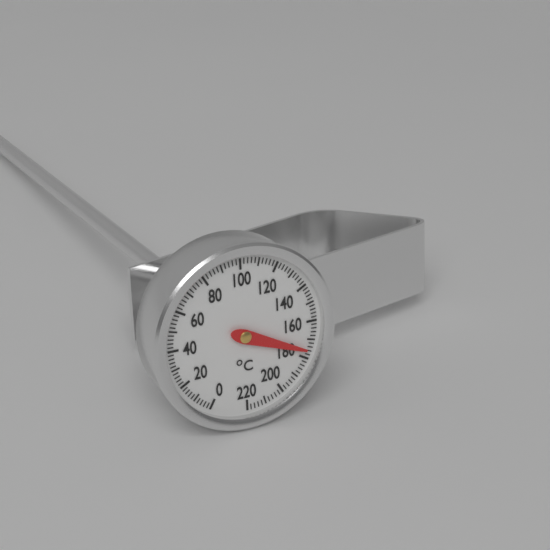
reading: 176 °C
